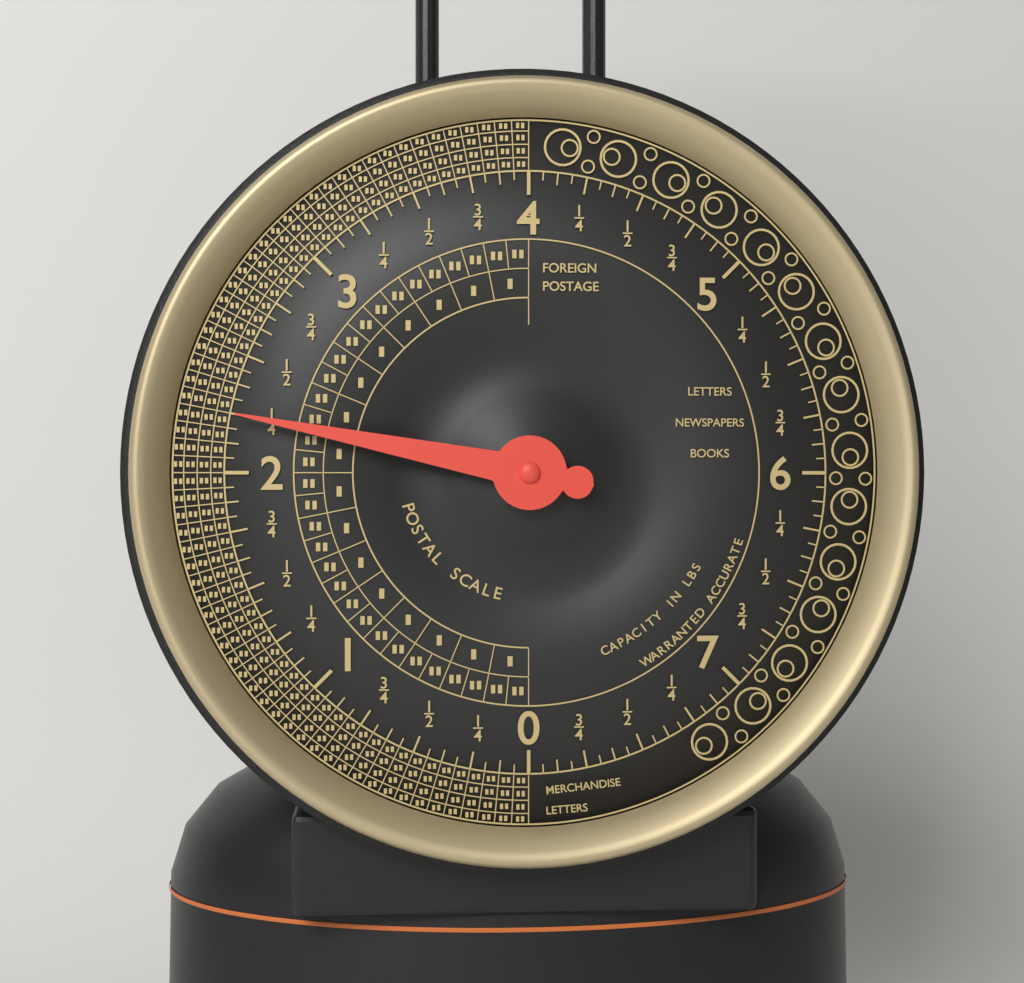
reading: 2.2500 lbs
